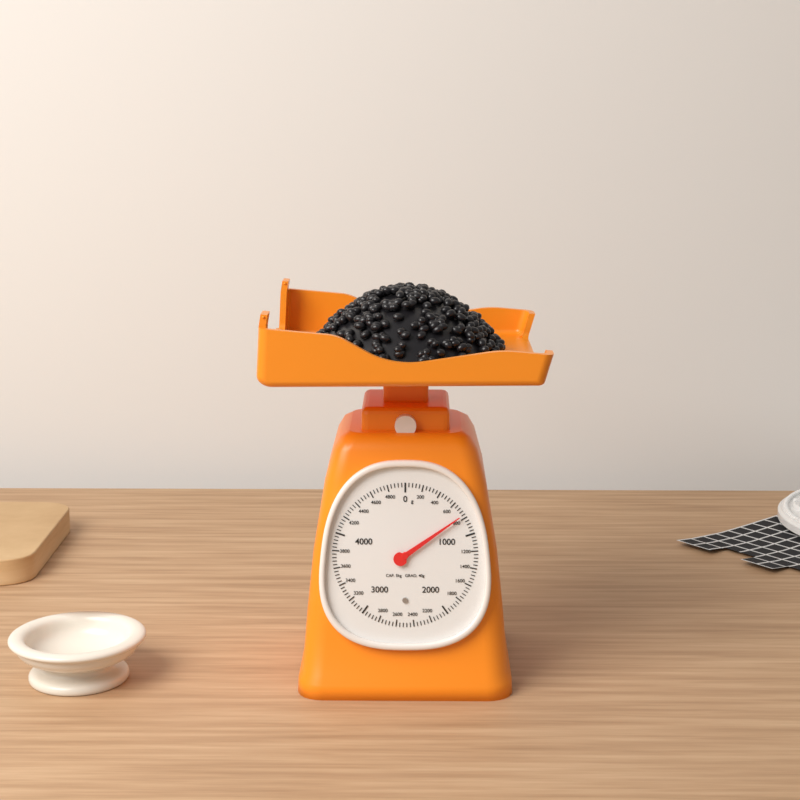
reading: 760 g
